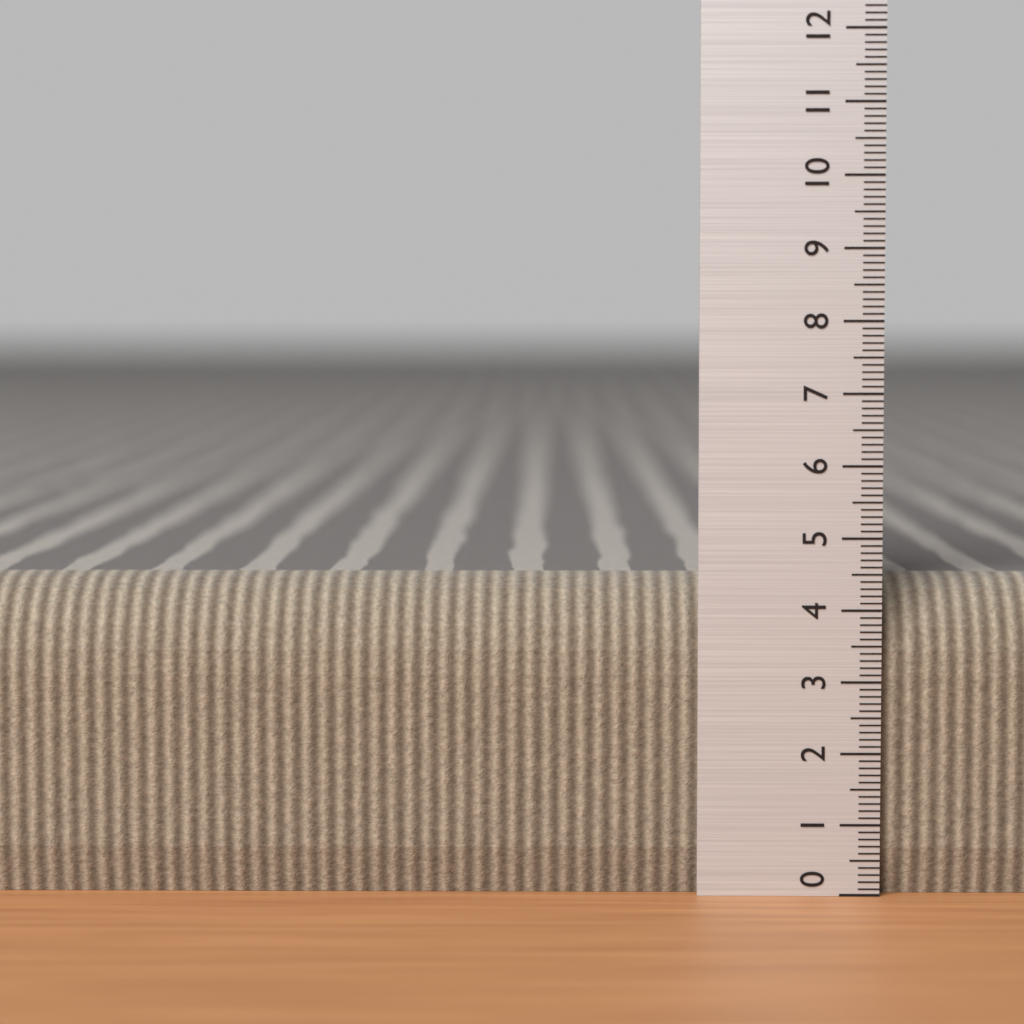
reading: 4.4 (no unit)
